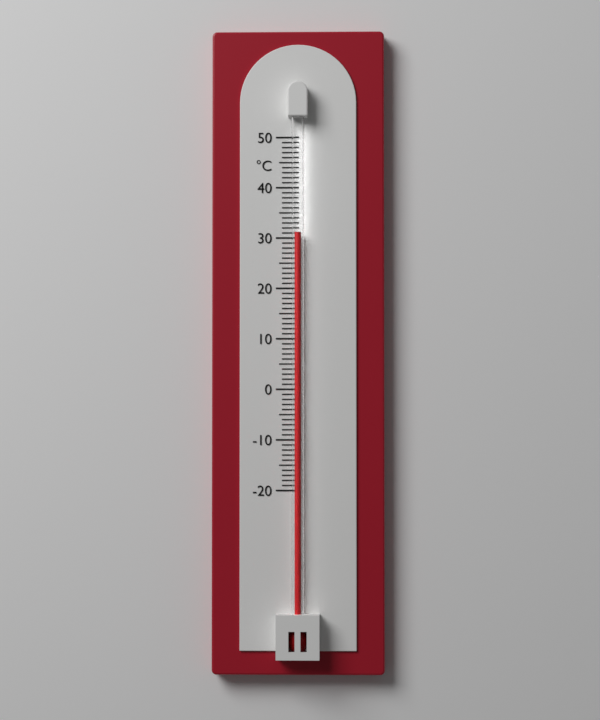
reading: 31 °C
